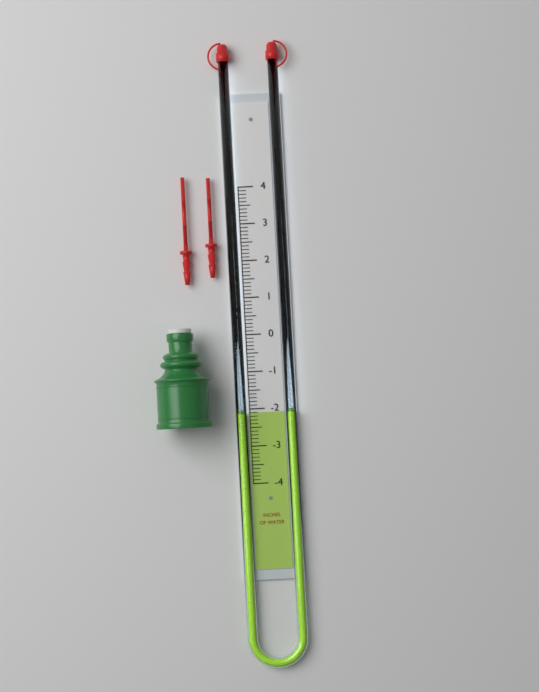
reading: -2.1 in
